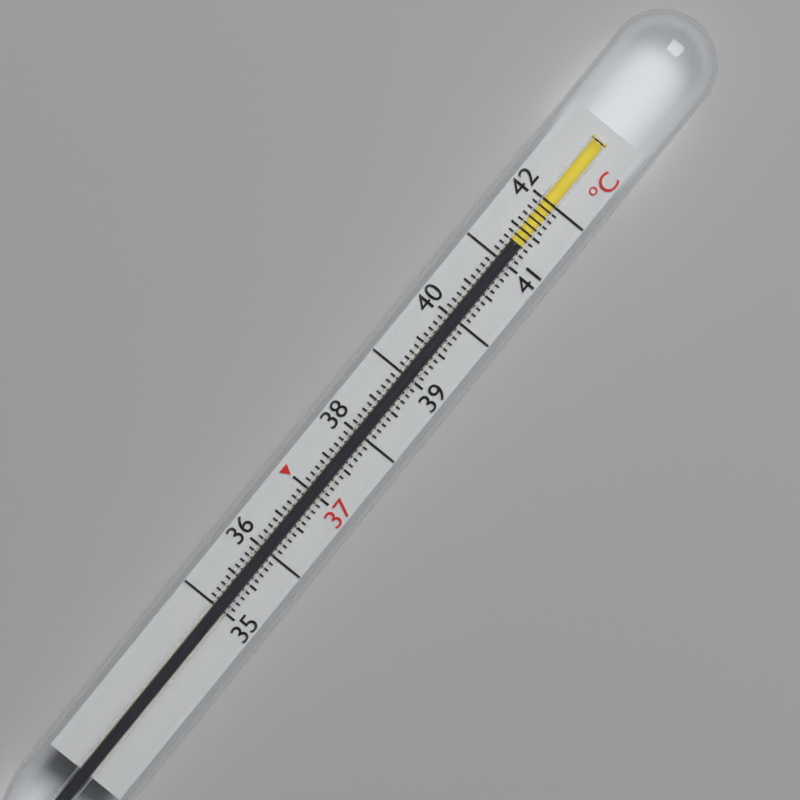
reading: 41.3 °C
